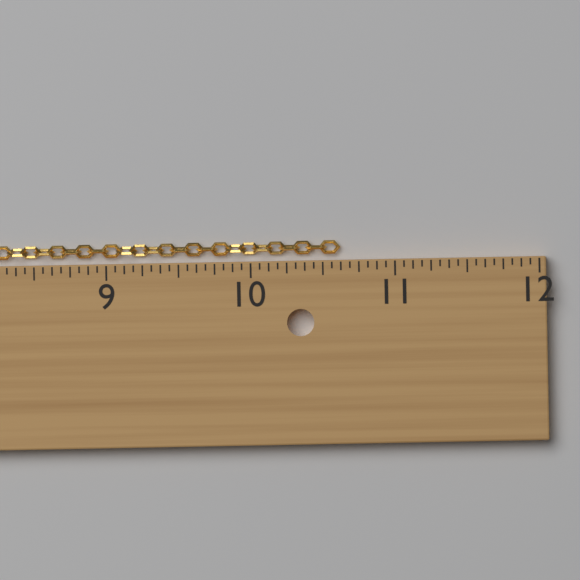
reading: 10.6250 in
